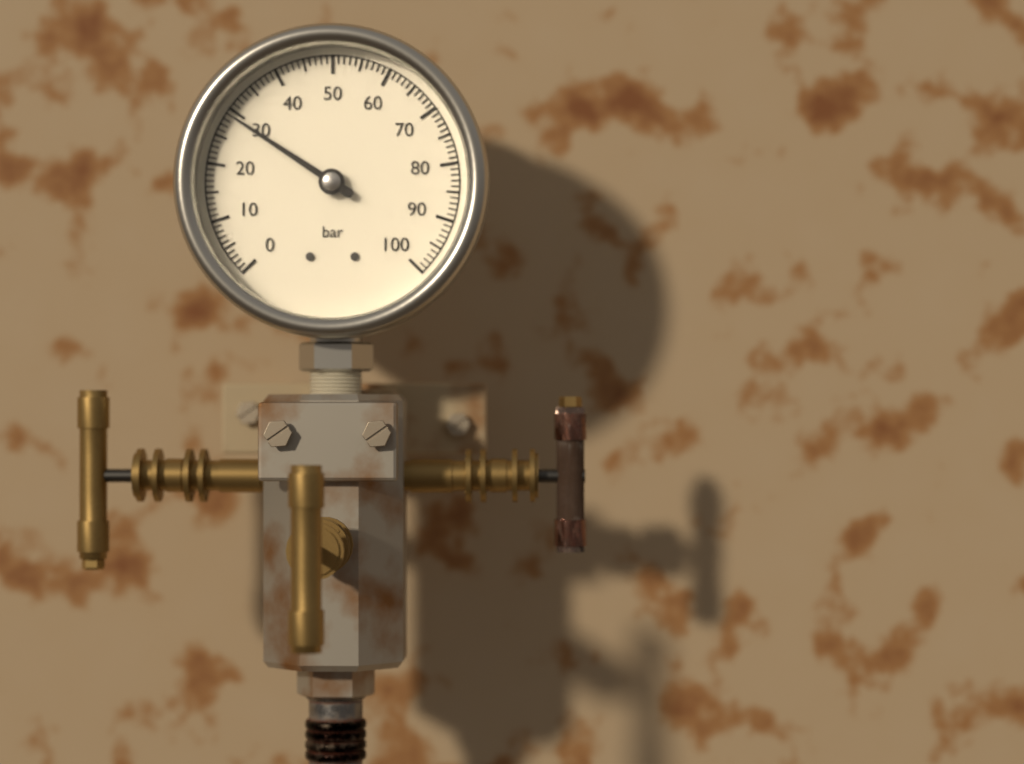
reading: 29 bar
